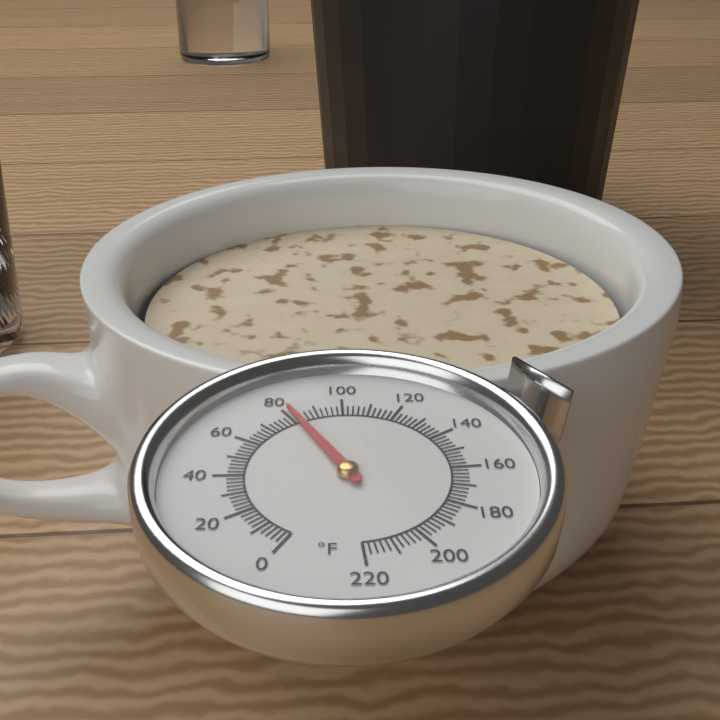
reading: 82 °F
